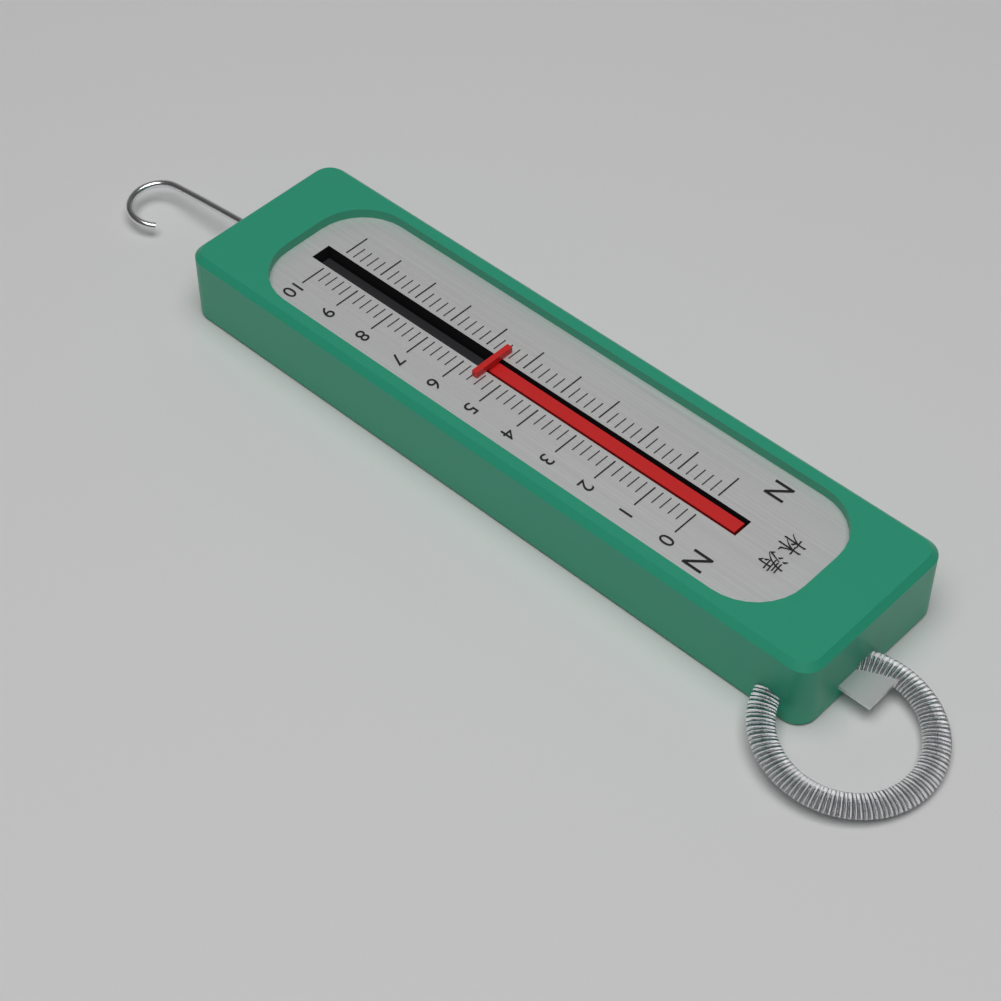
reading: 5.6 N
